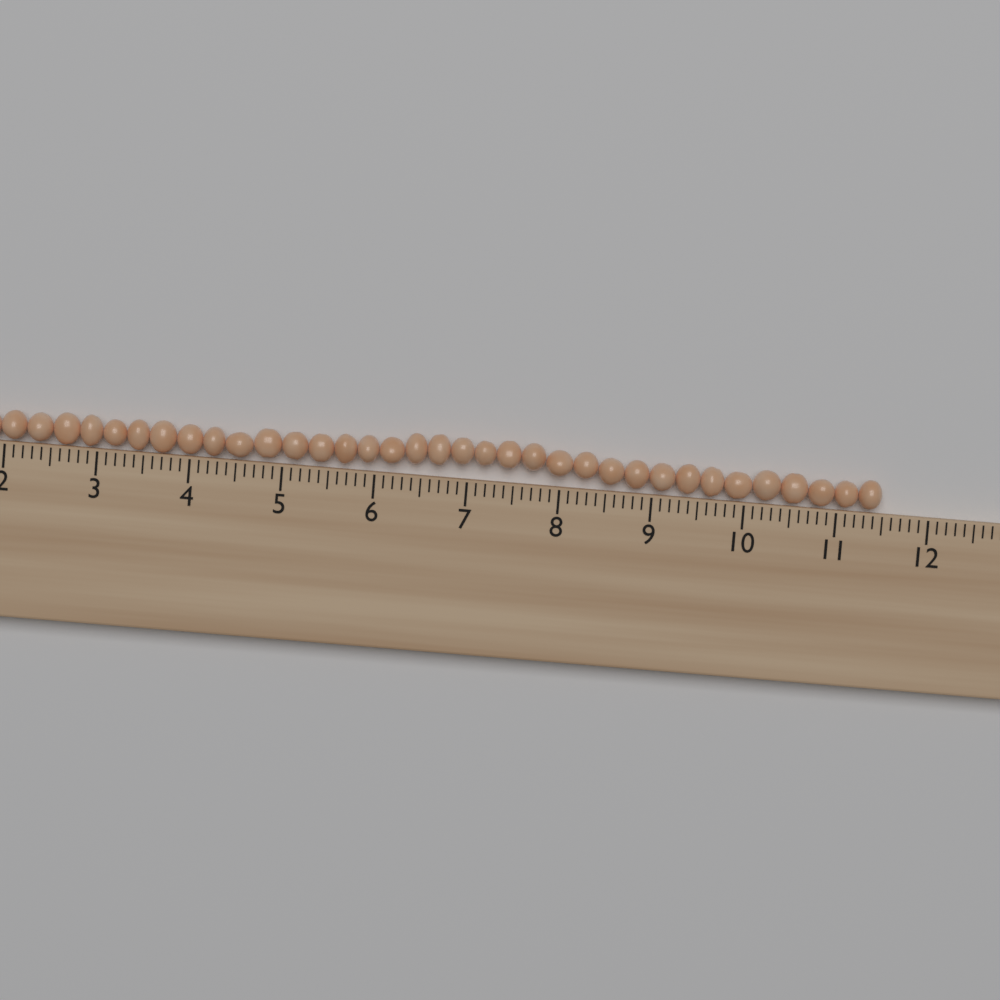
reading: 11.5 cm
